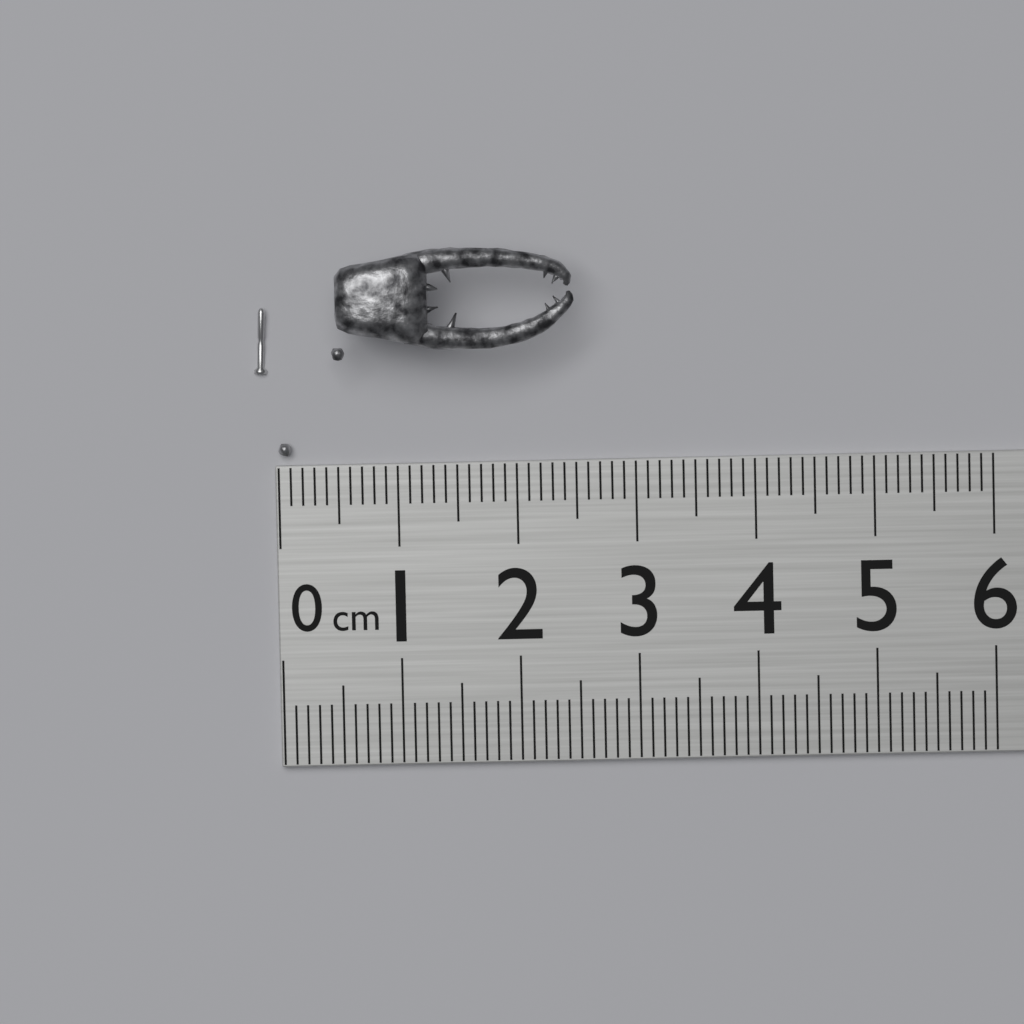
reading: 2.5 cm
